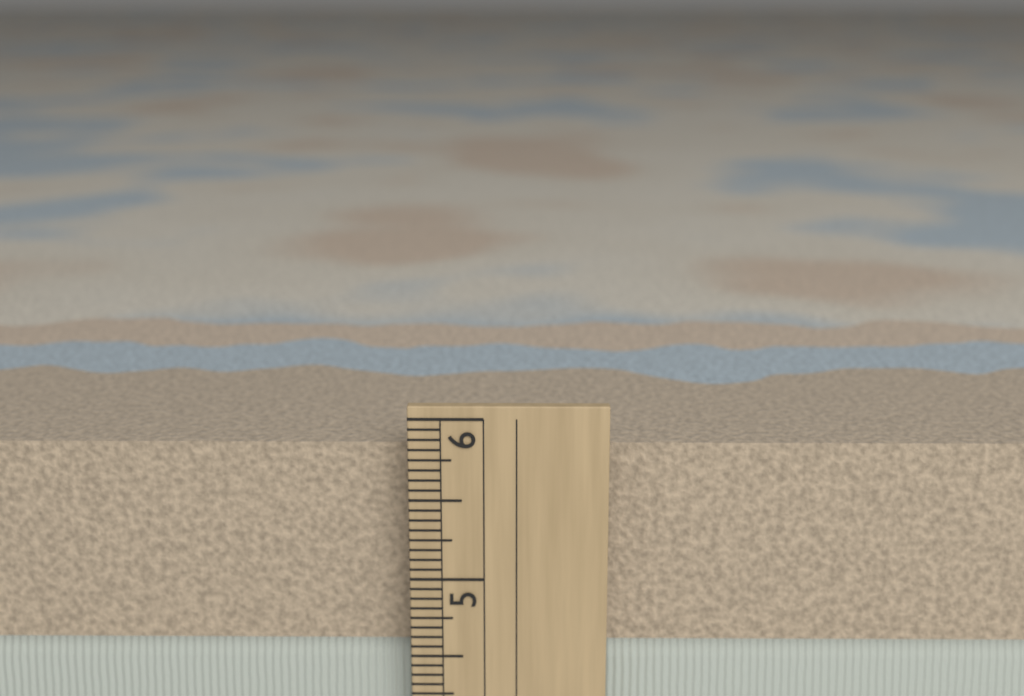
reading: 5.8125 in
